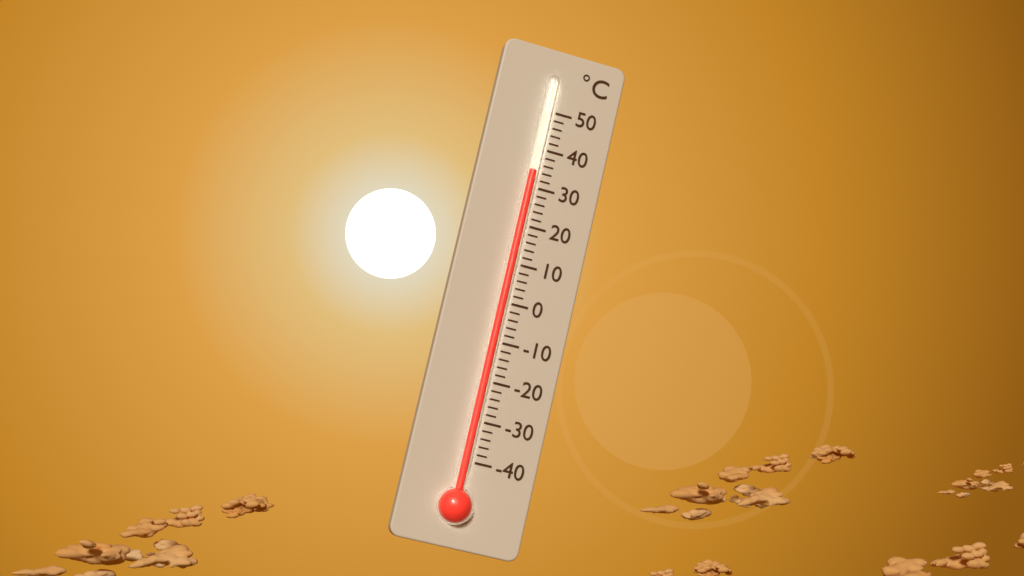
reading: 34 °C
